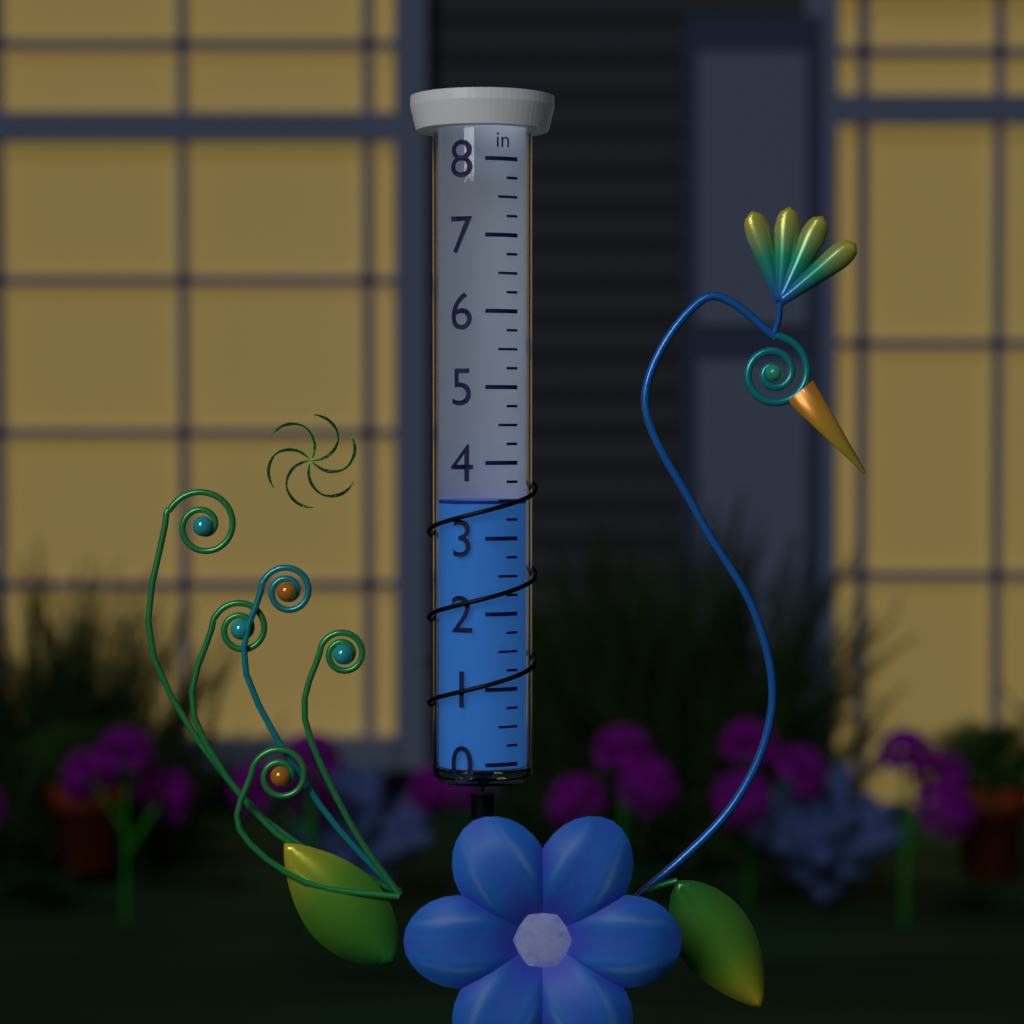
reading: 3.50 in
